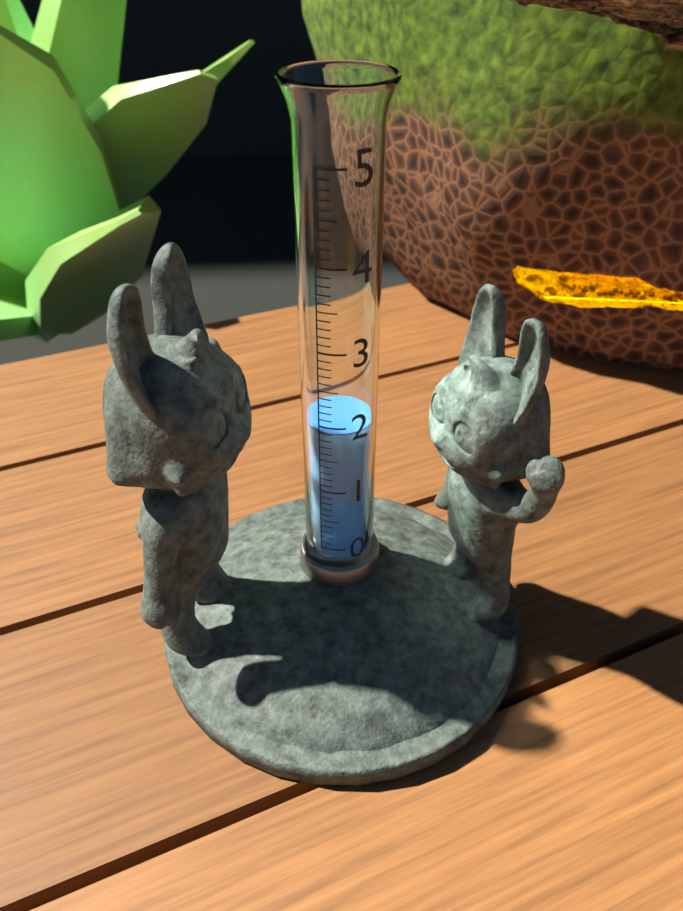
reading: 1.9 (no unit)
